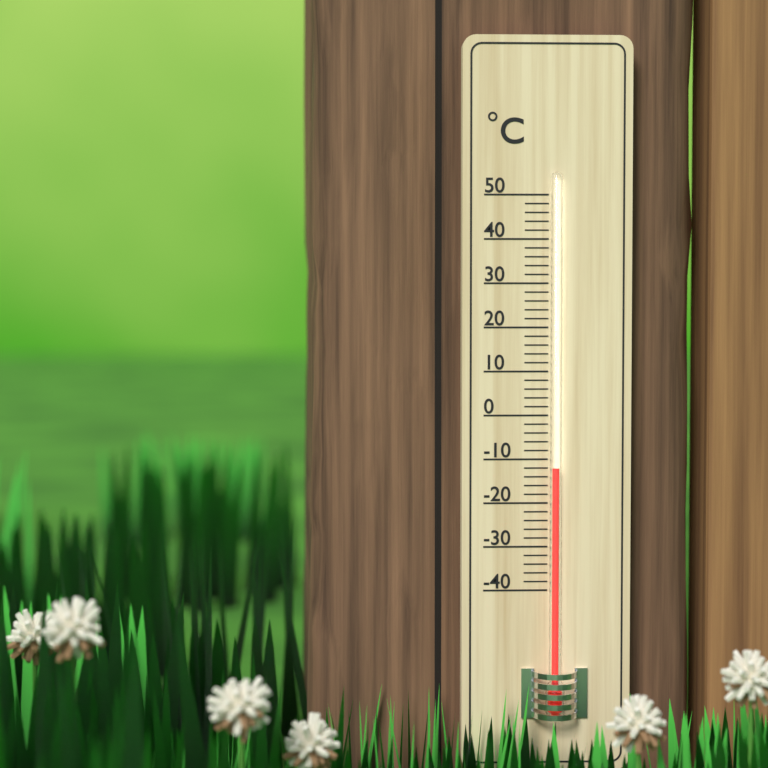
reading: -12 °C
